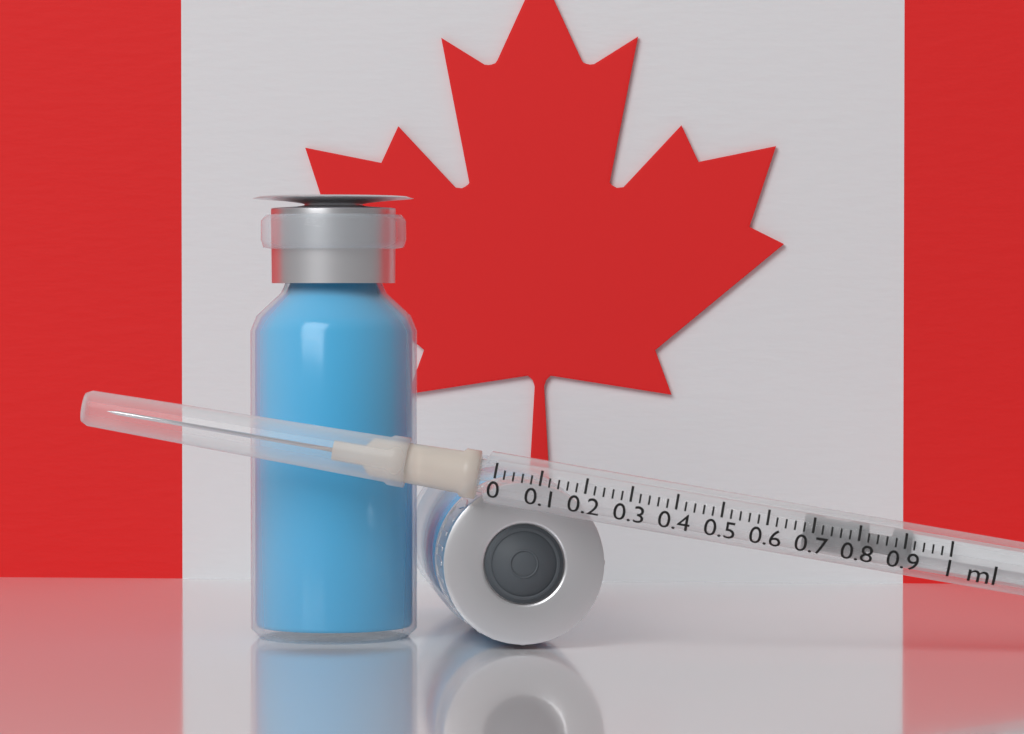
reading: 0.68 ml
